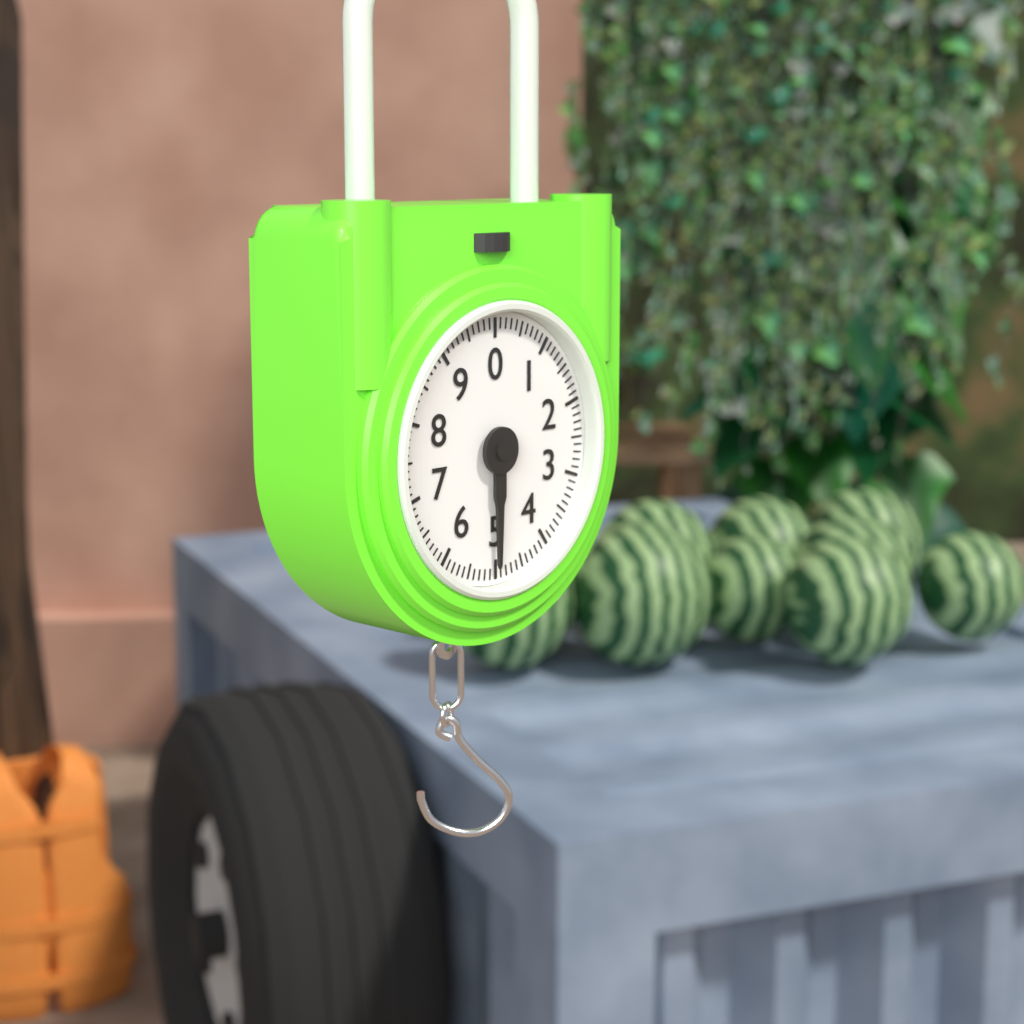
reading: 5.0 (no unit)
